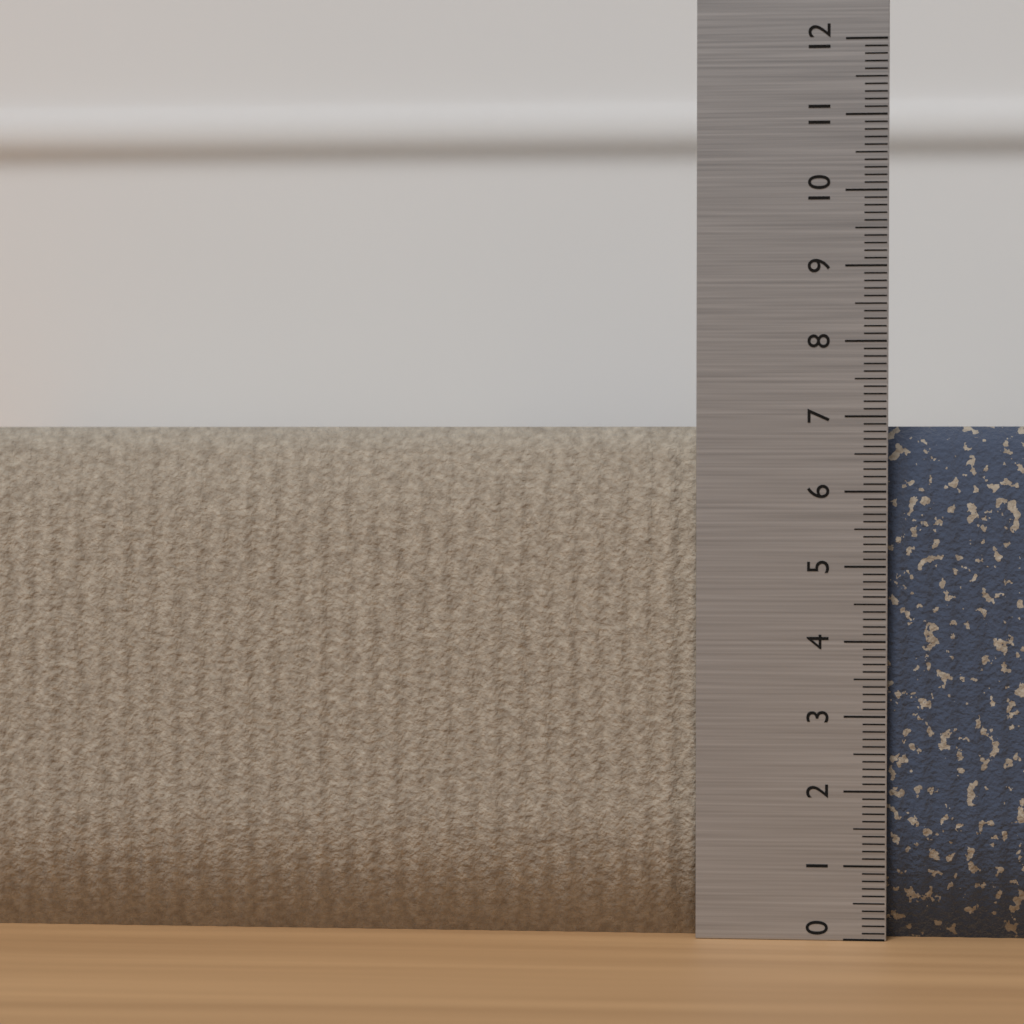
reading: 6.9 (no unit)
